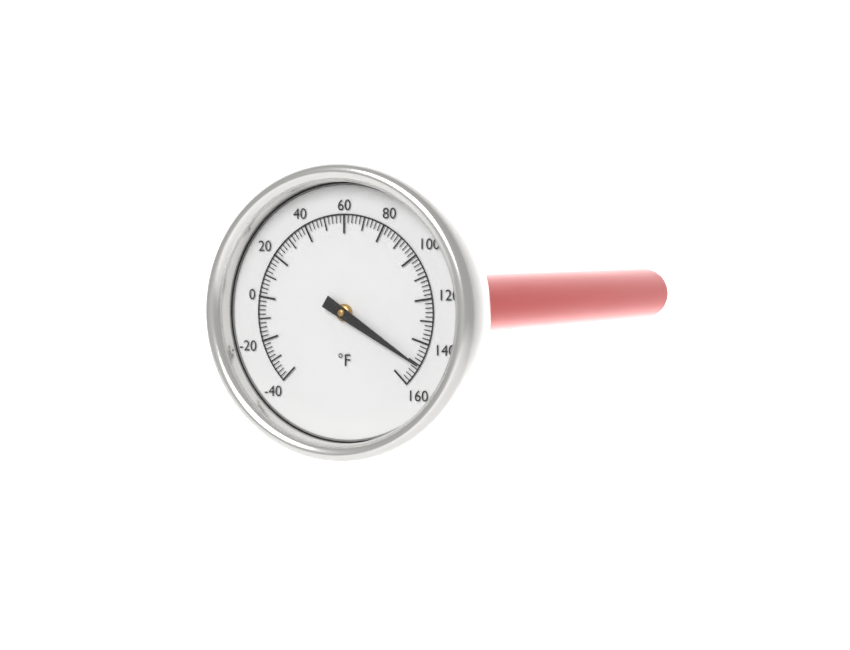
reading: 150 °F
